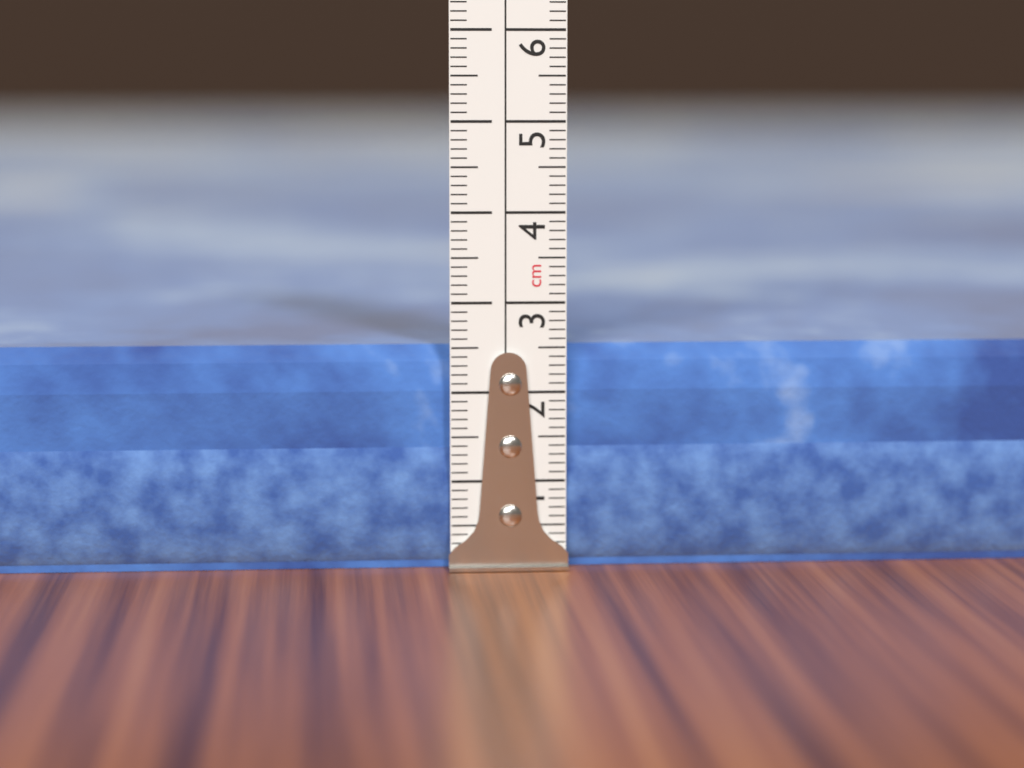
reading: 2.5 cm
